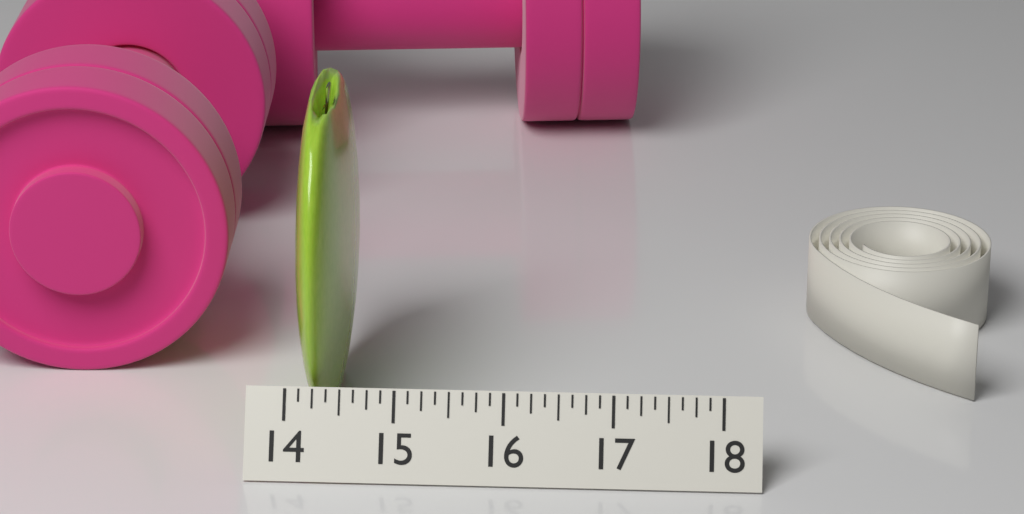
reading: 14.500 (no unit)
